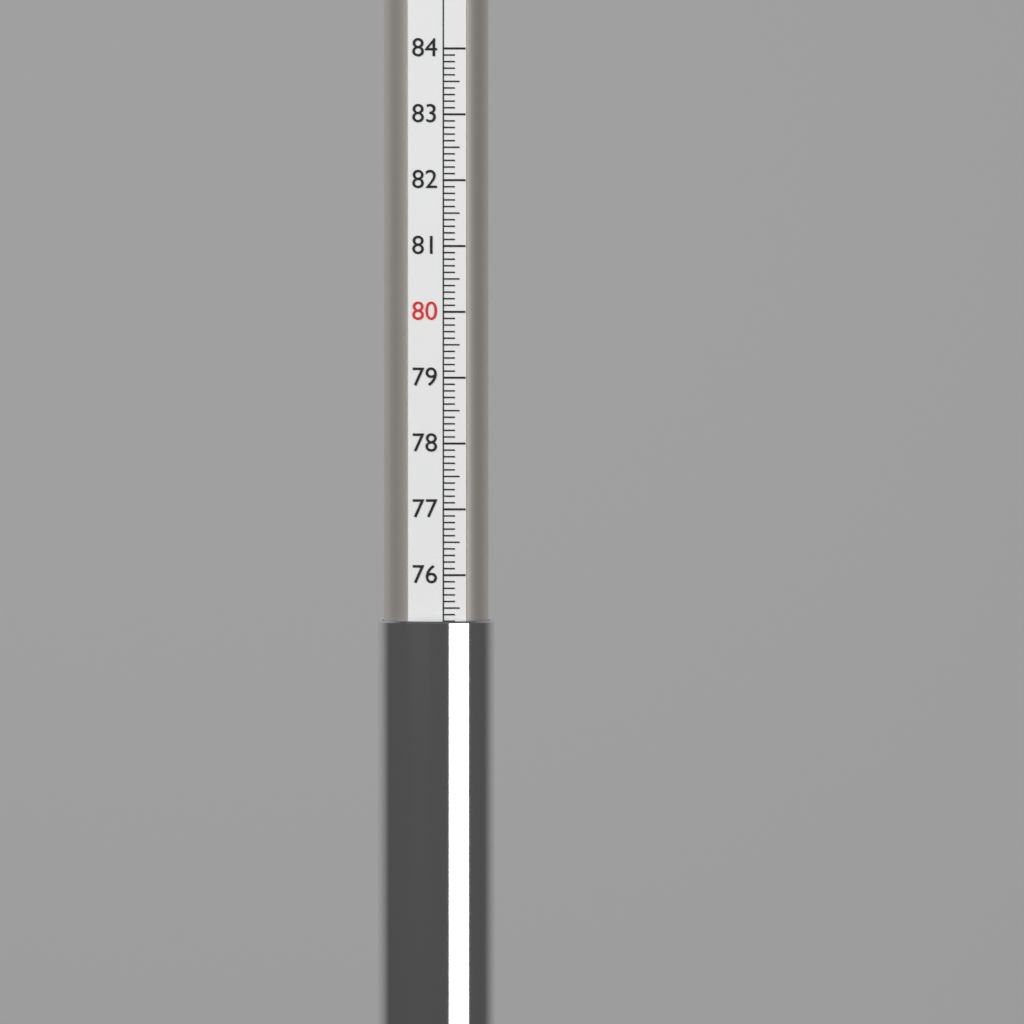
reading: 75.3 (no unit)
